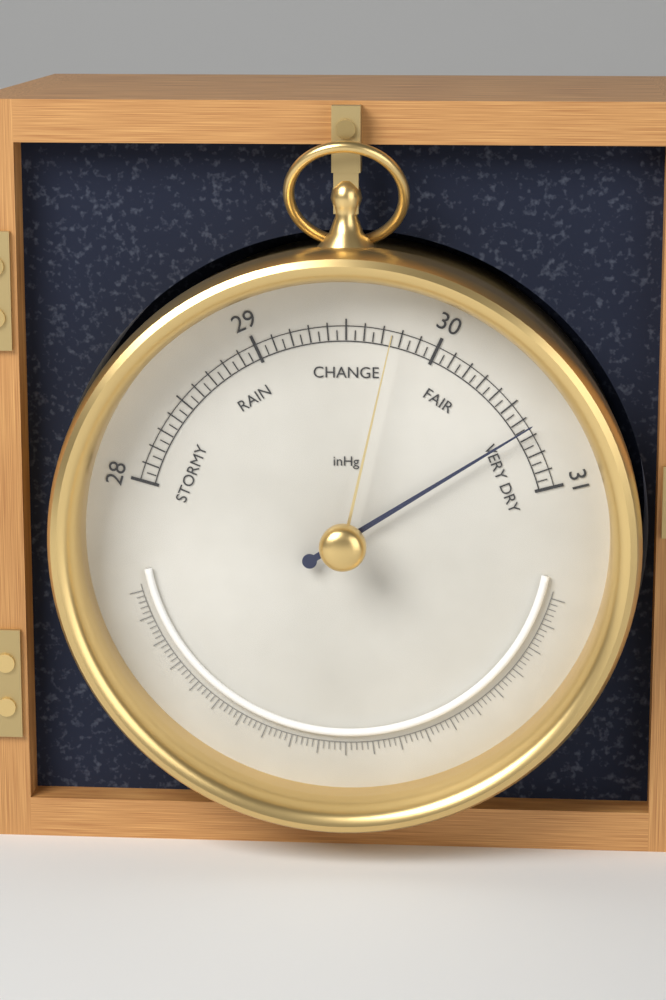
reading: 30.65 inHg
